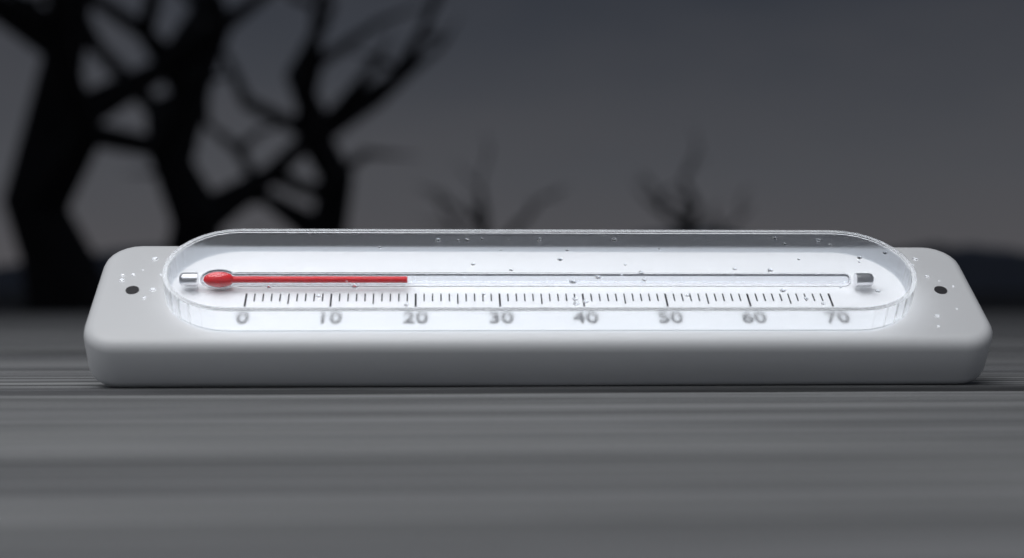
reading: 19 (no unit)
